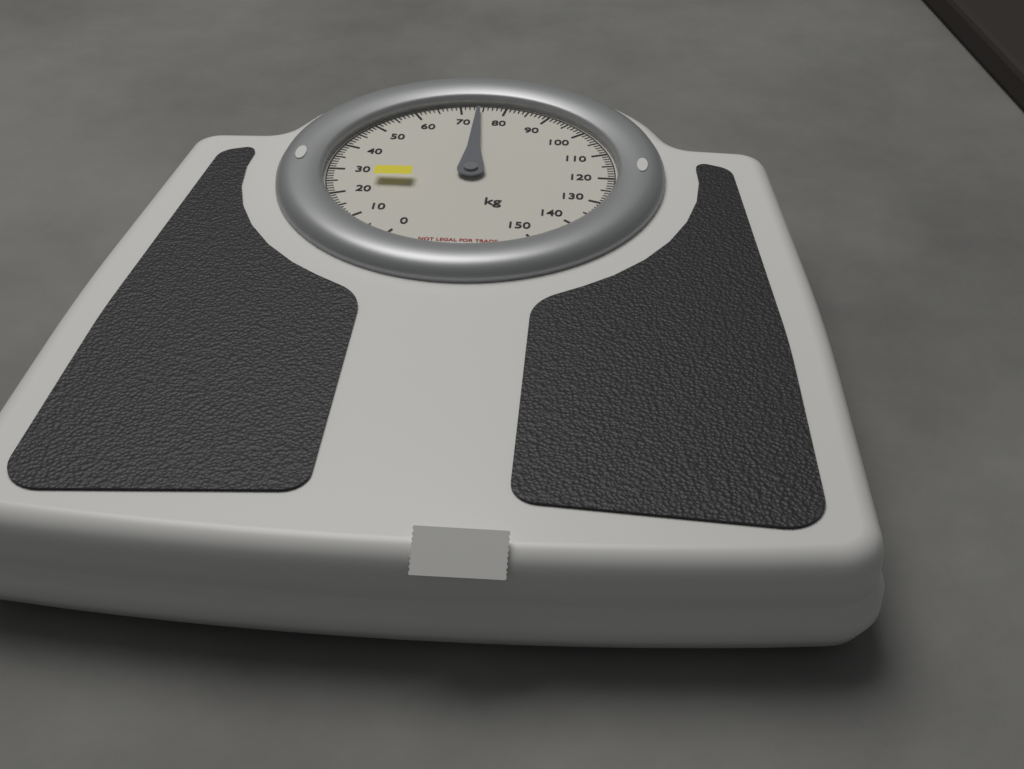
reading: 74 kg
